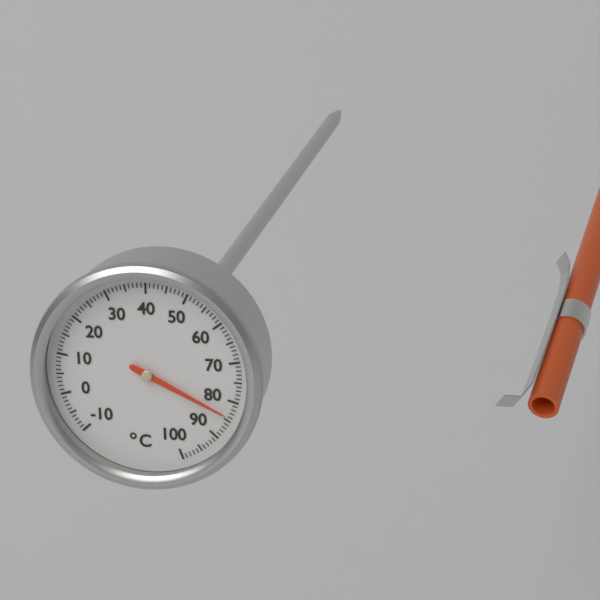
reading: 84 °C
